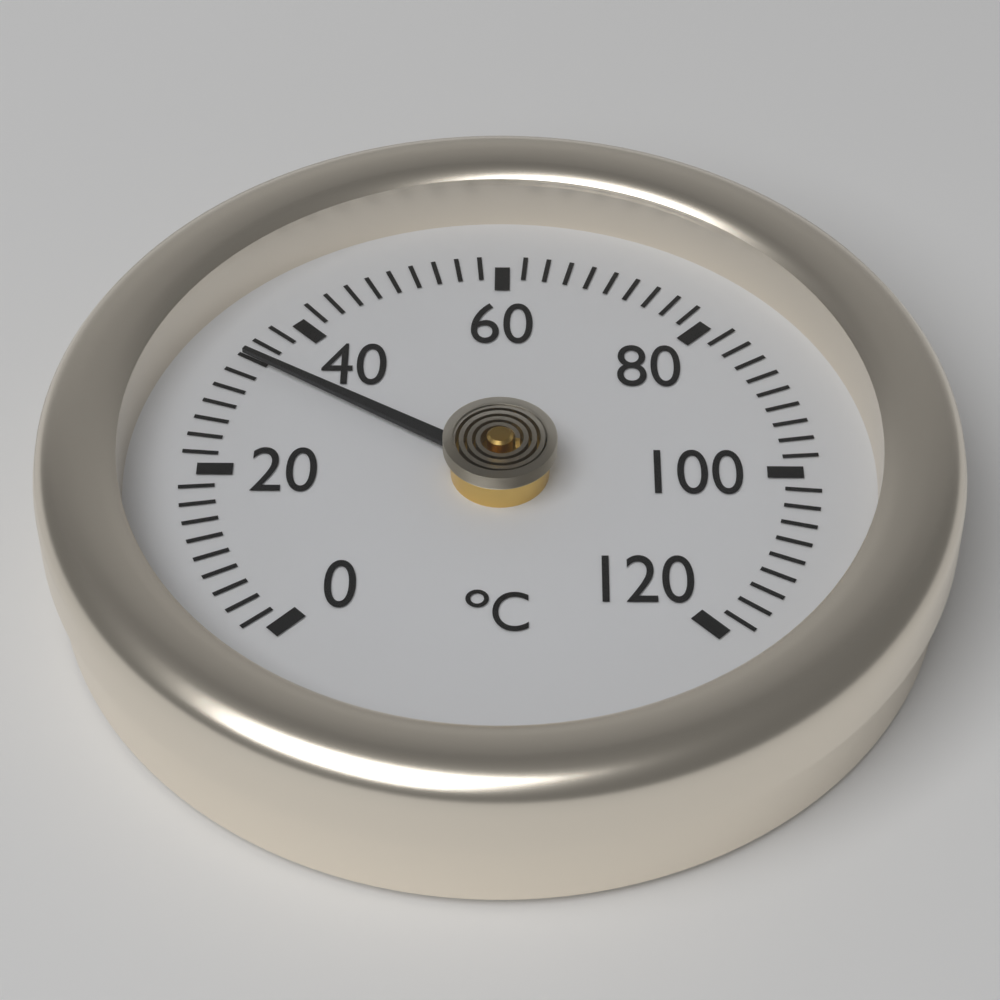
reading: 34 °C
